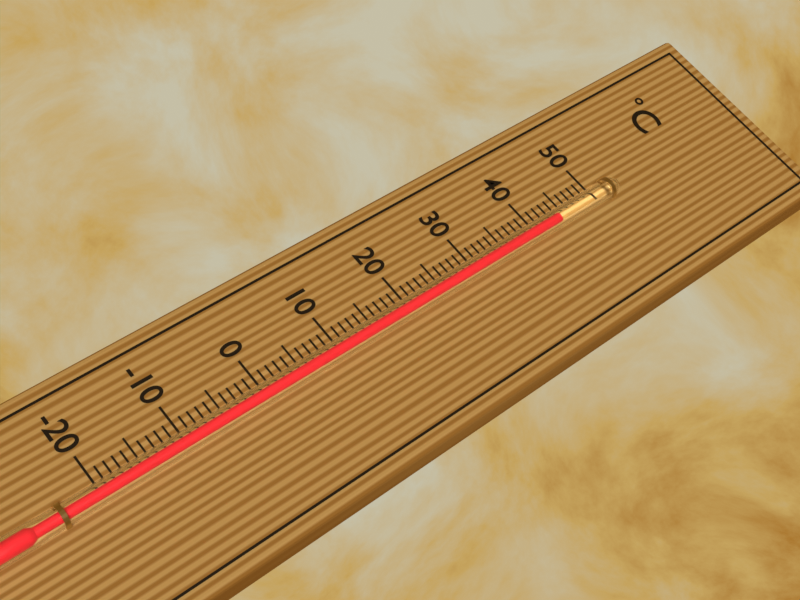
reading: 43 °C
